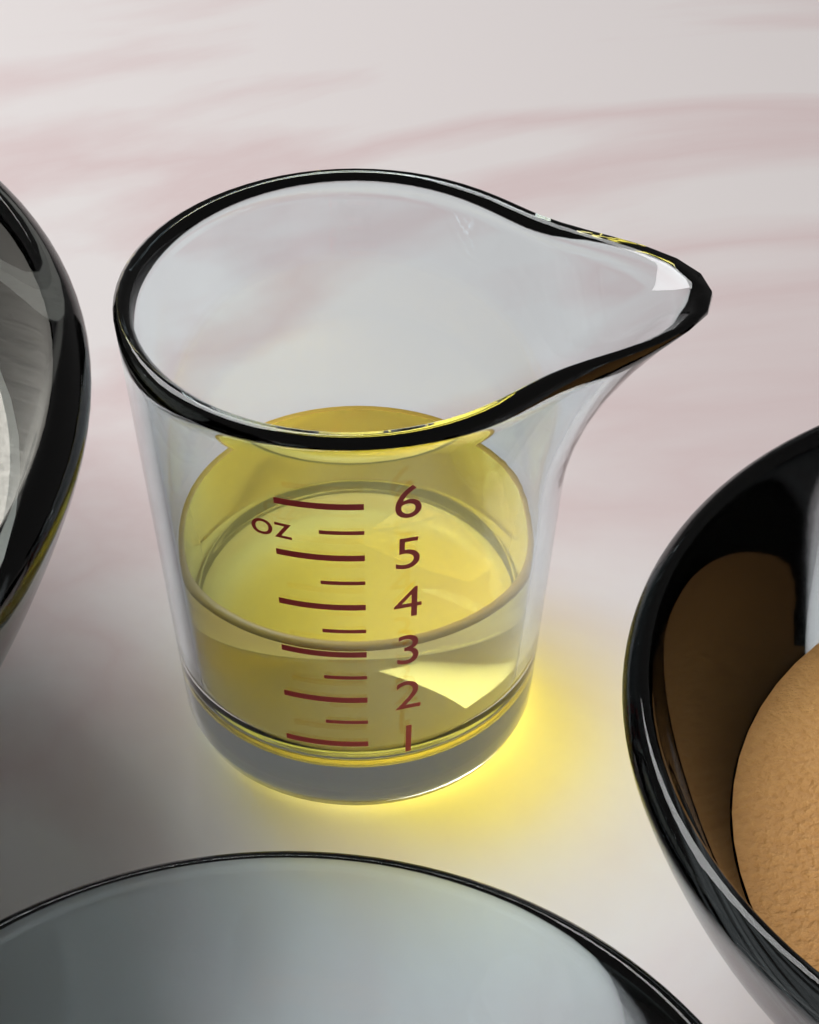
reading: 3.0 oz
